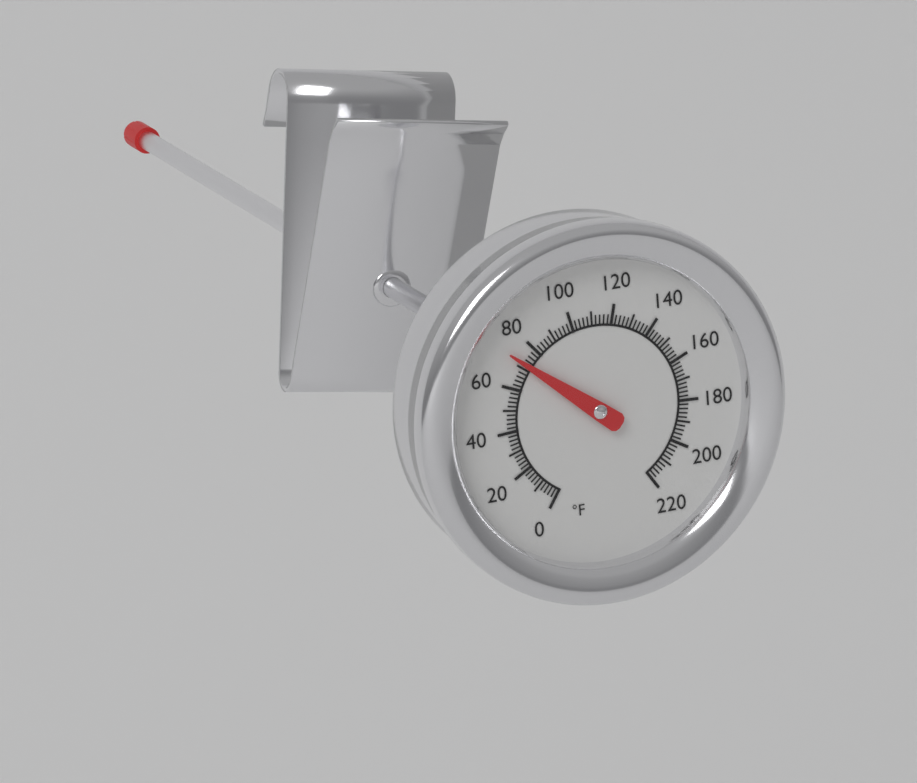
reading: 72 °F
